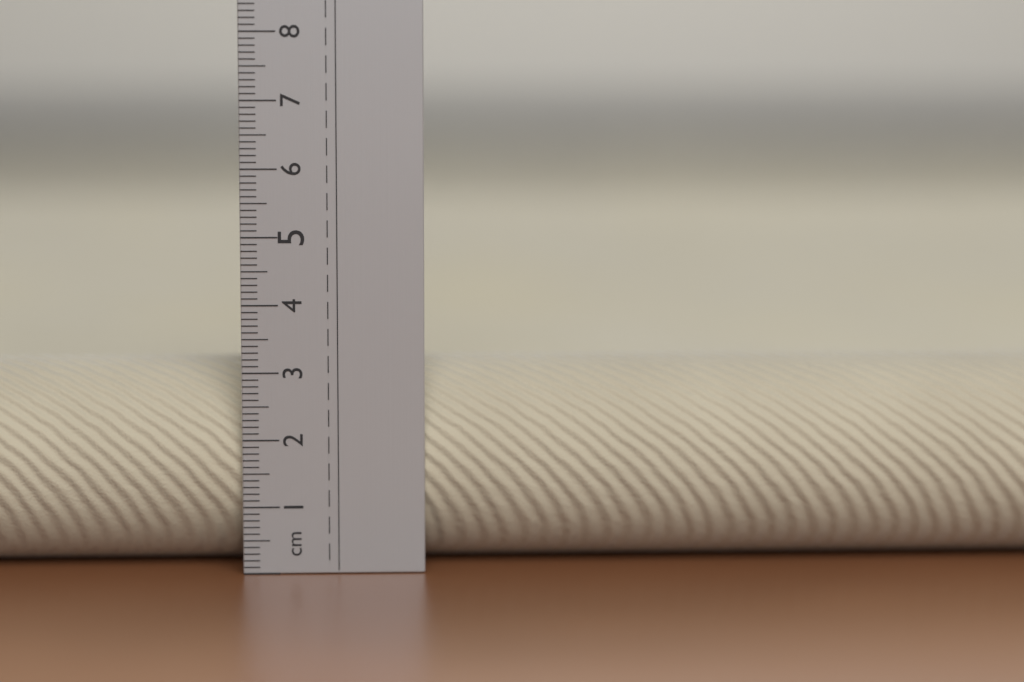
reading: 3.1 cm
